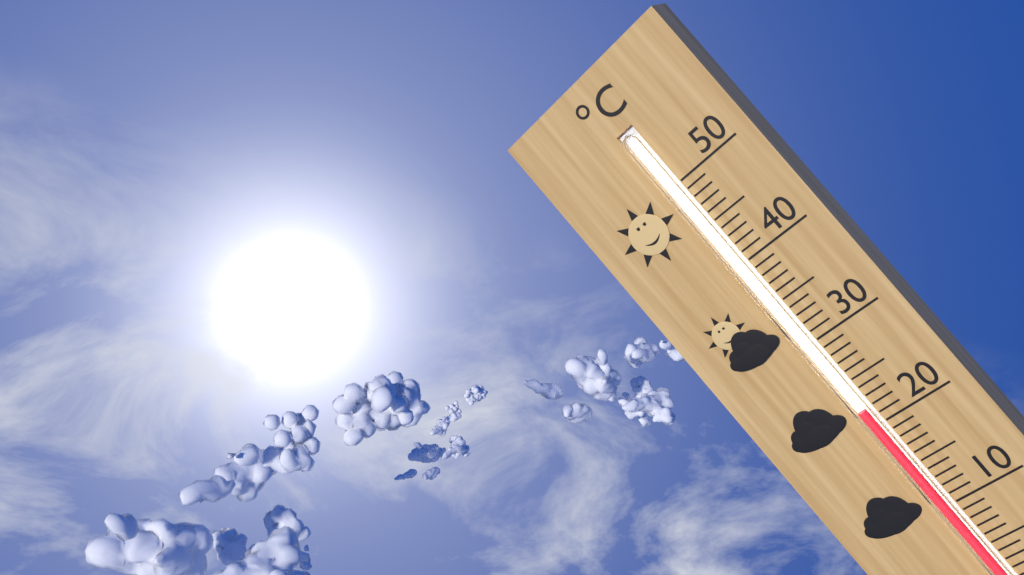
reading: 22 °C
